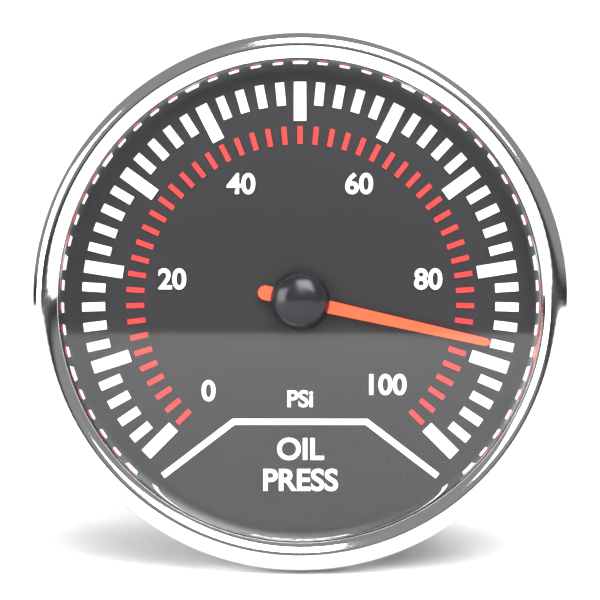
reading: 88 psi
